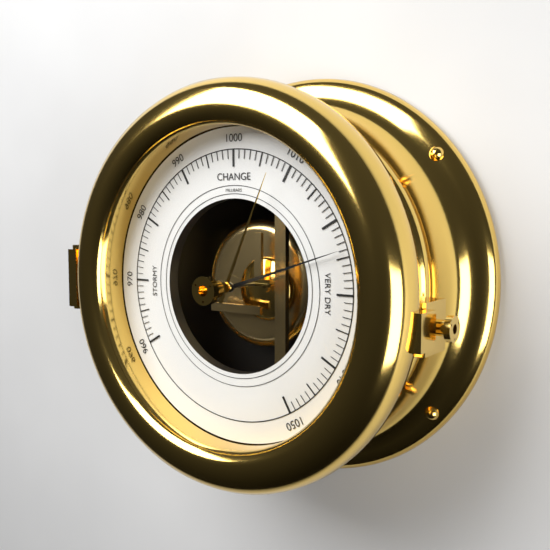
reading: 1024 mbar
